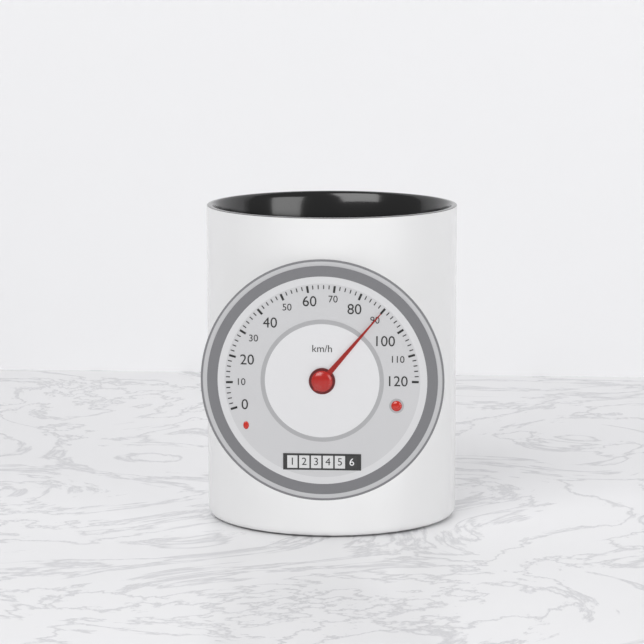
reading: 90 km/h
